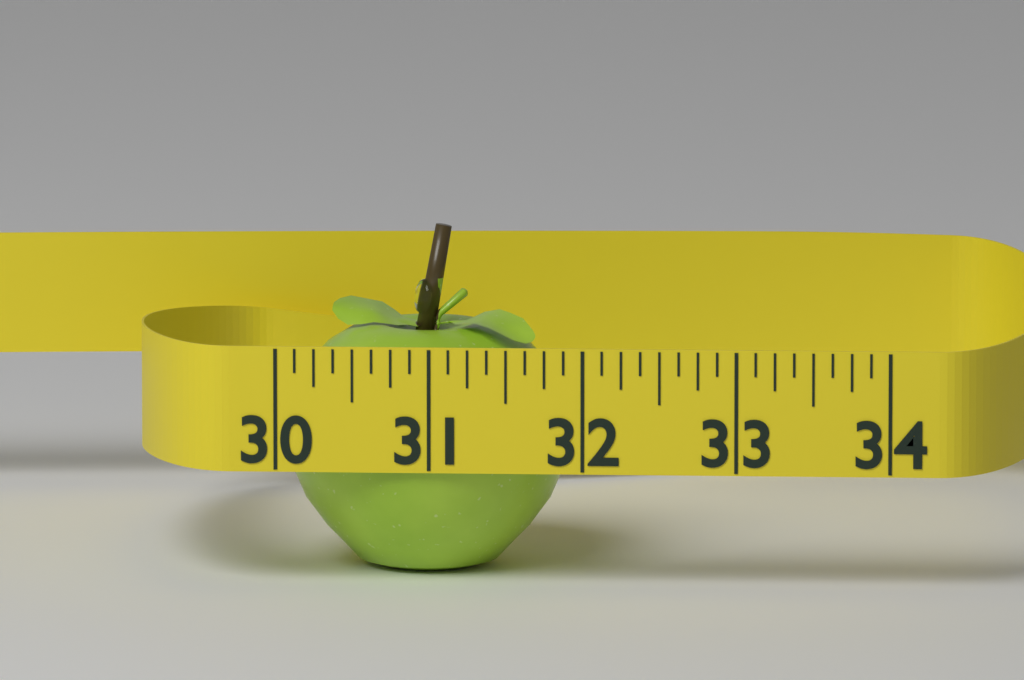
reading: 31.875 (no unit)
